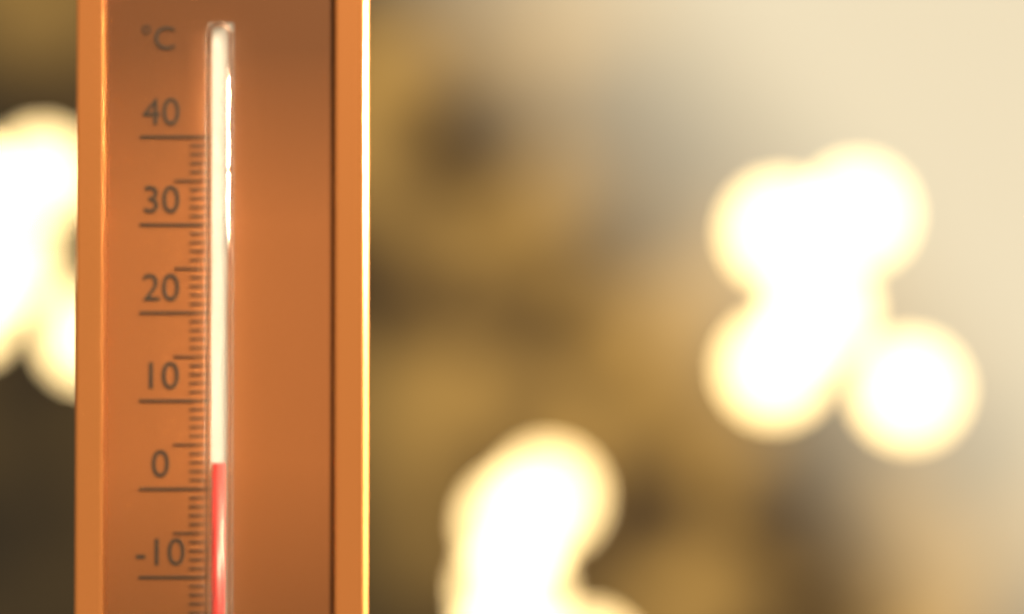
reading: 3 °C
